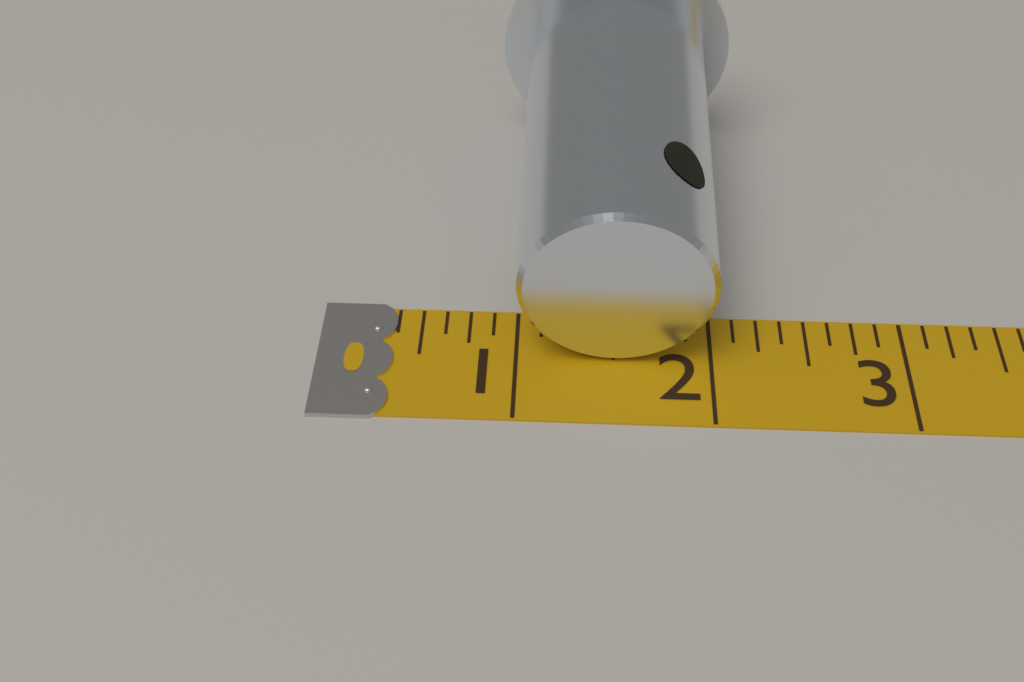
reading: 2.000 (no unit)
